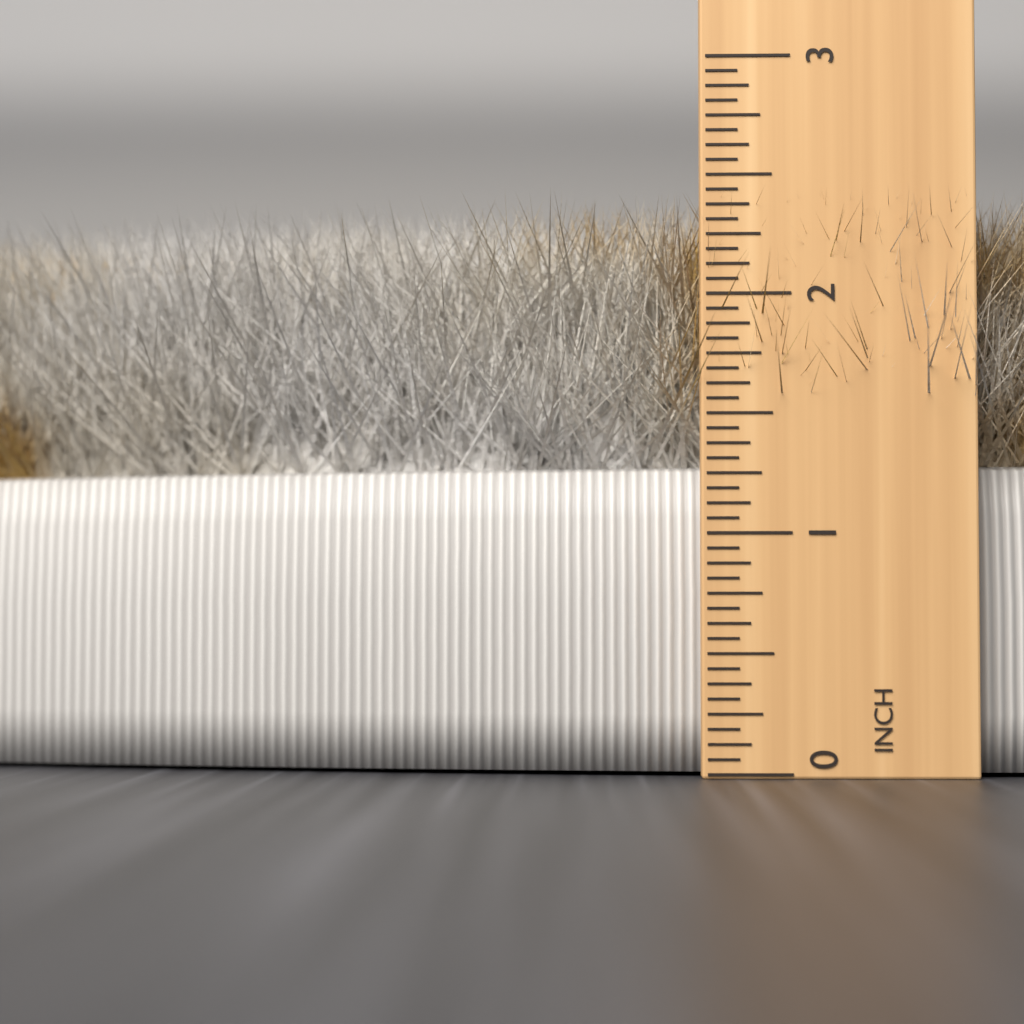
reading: 2.4375 in
